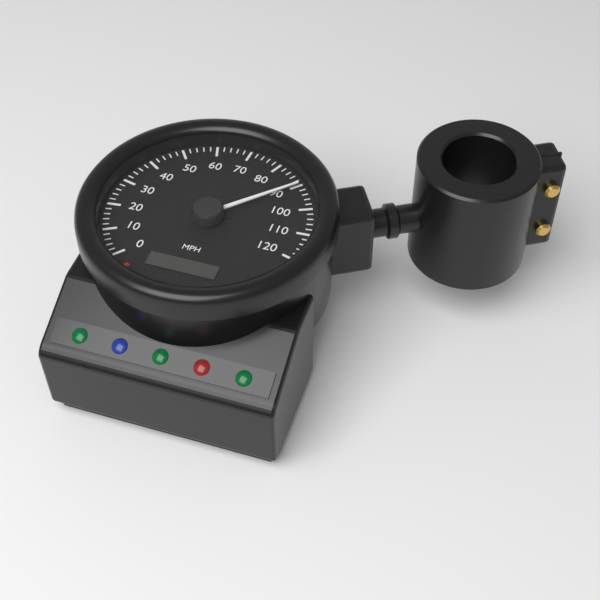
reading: 90 mph
